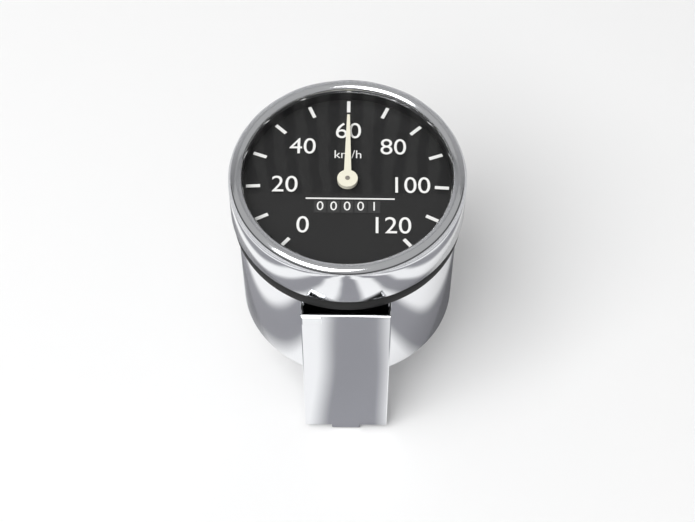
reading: 60 km/h
